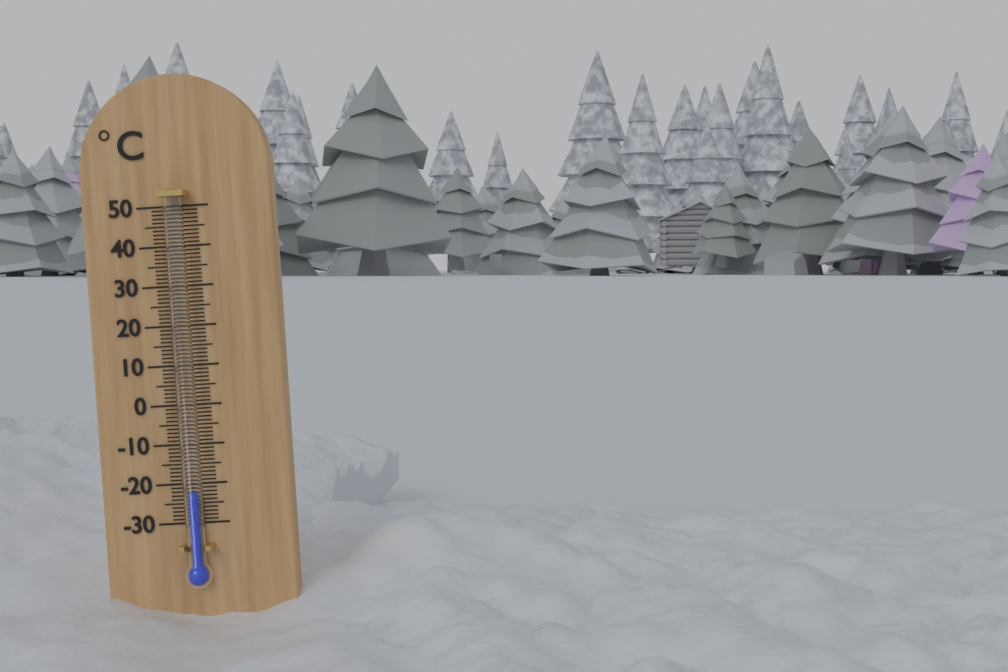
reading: -22 °C
